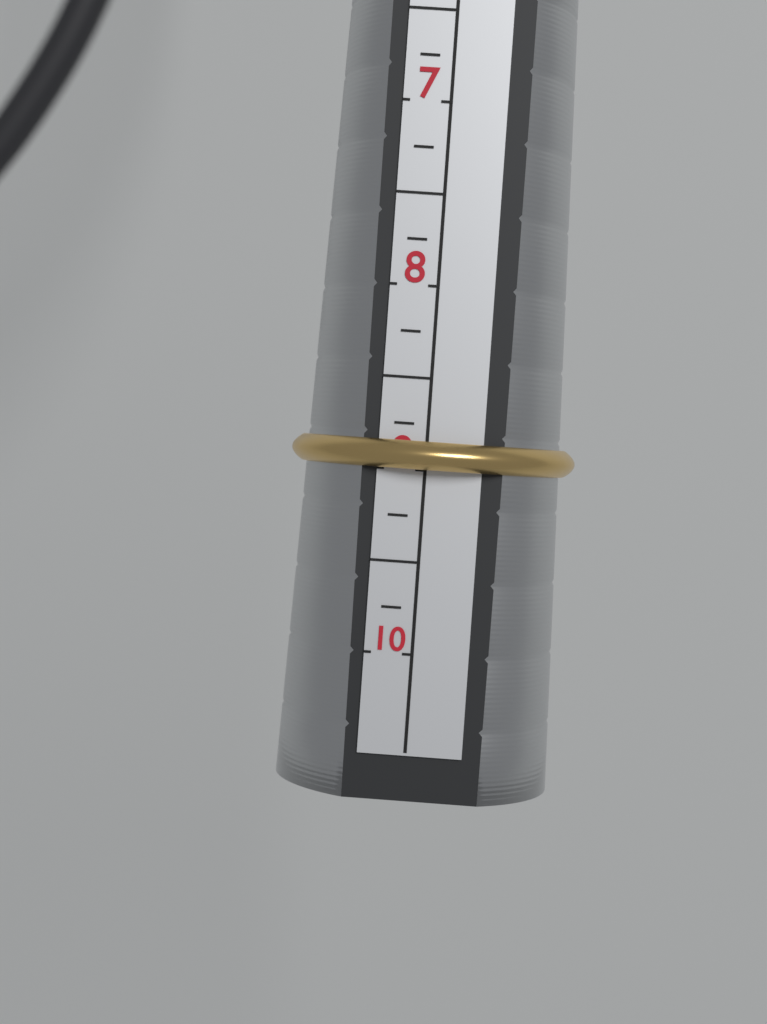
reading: 9.00 (no unit)
